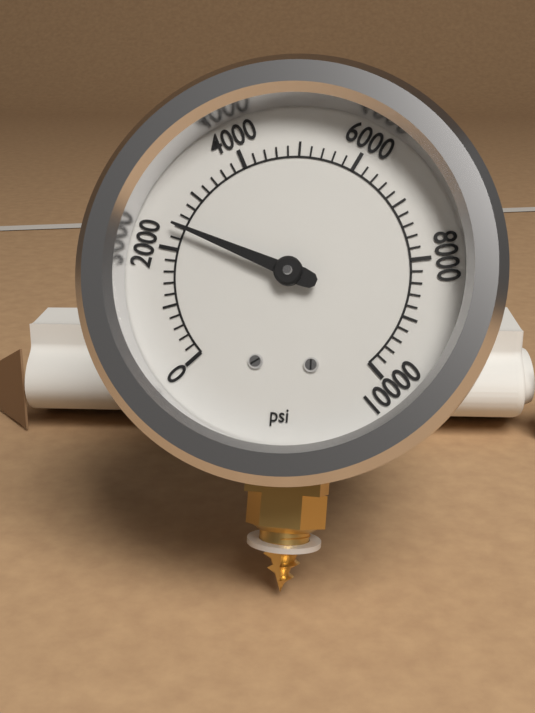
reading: 2400 psi
